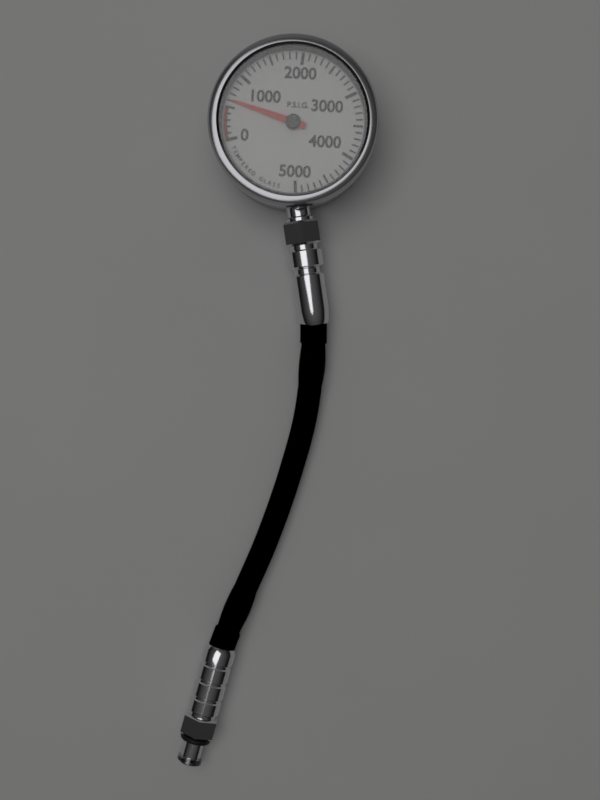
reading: 600 psig
